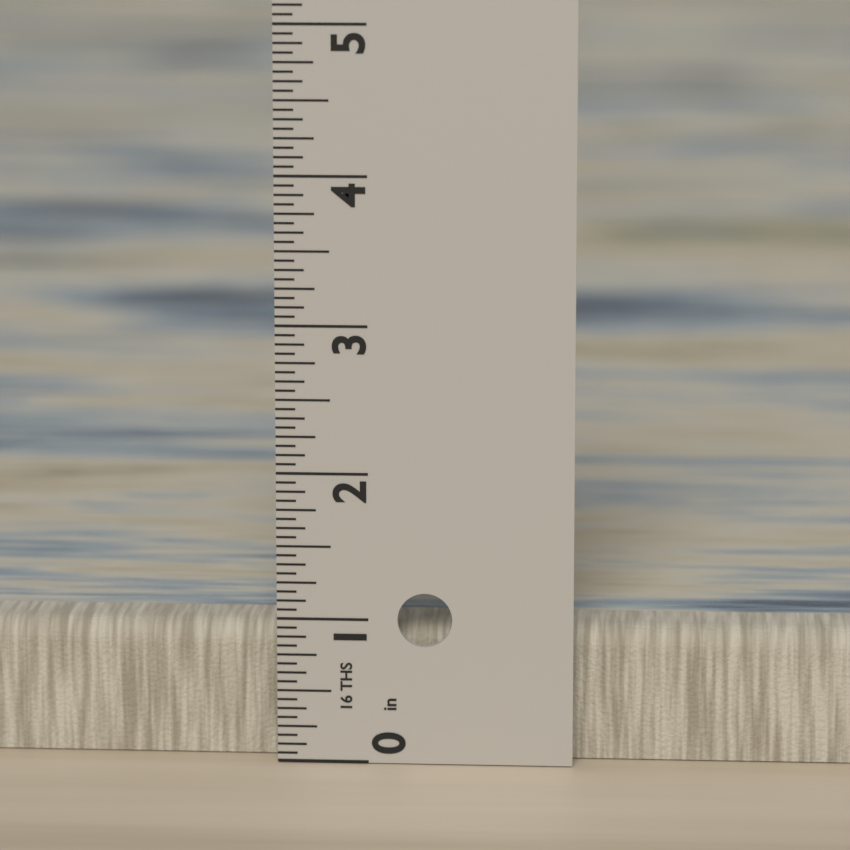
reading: 0.9375 in
